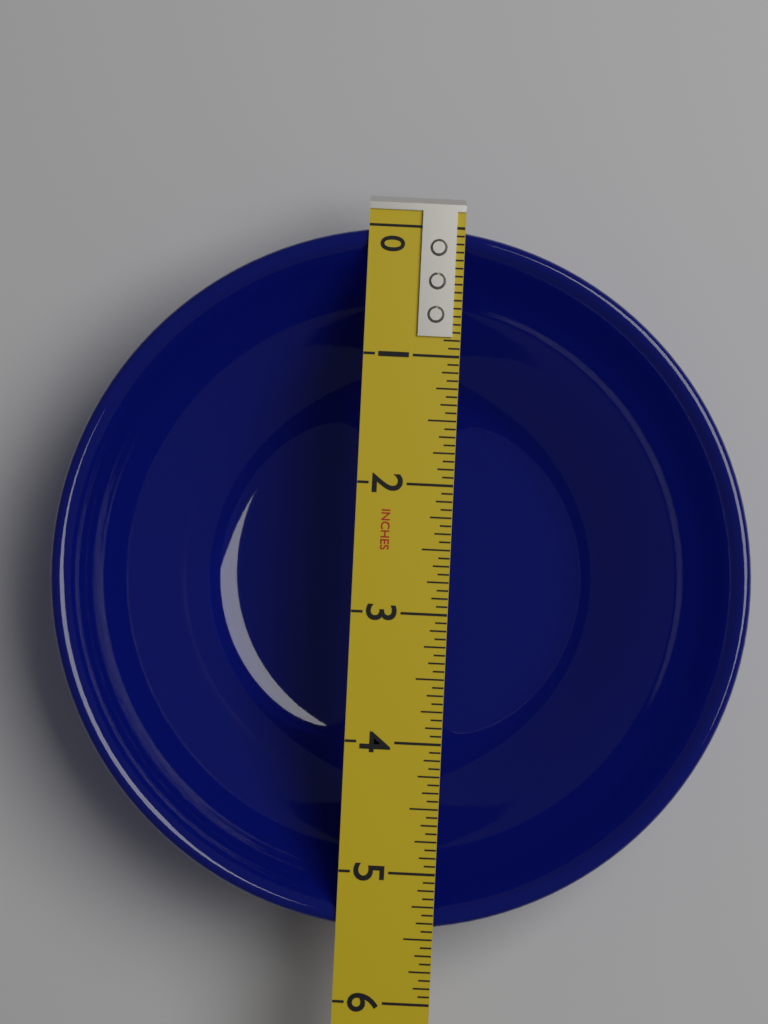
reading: 5.4375 in
